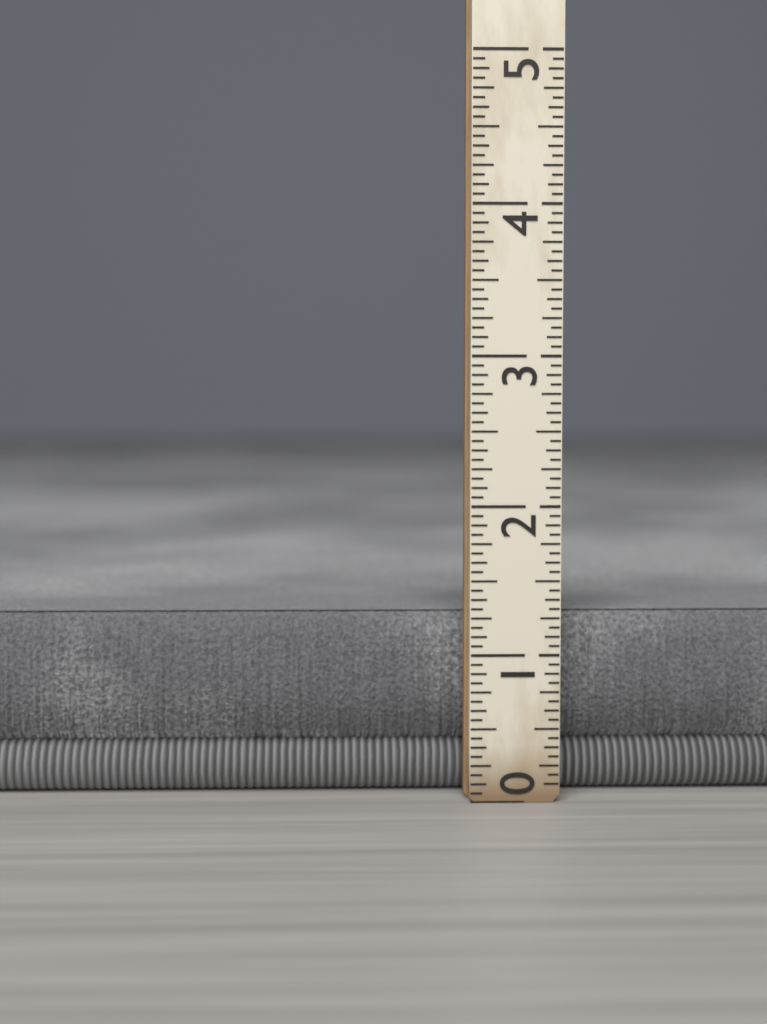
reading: 1.2500 (no unit)
